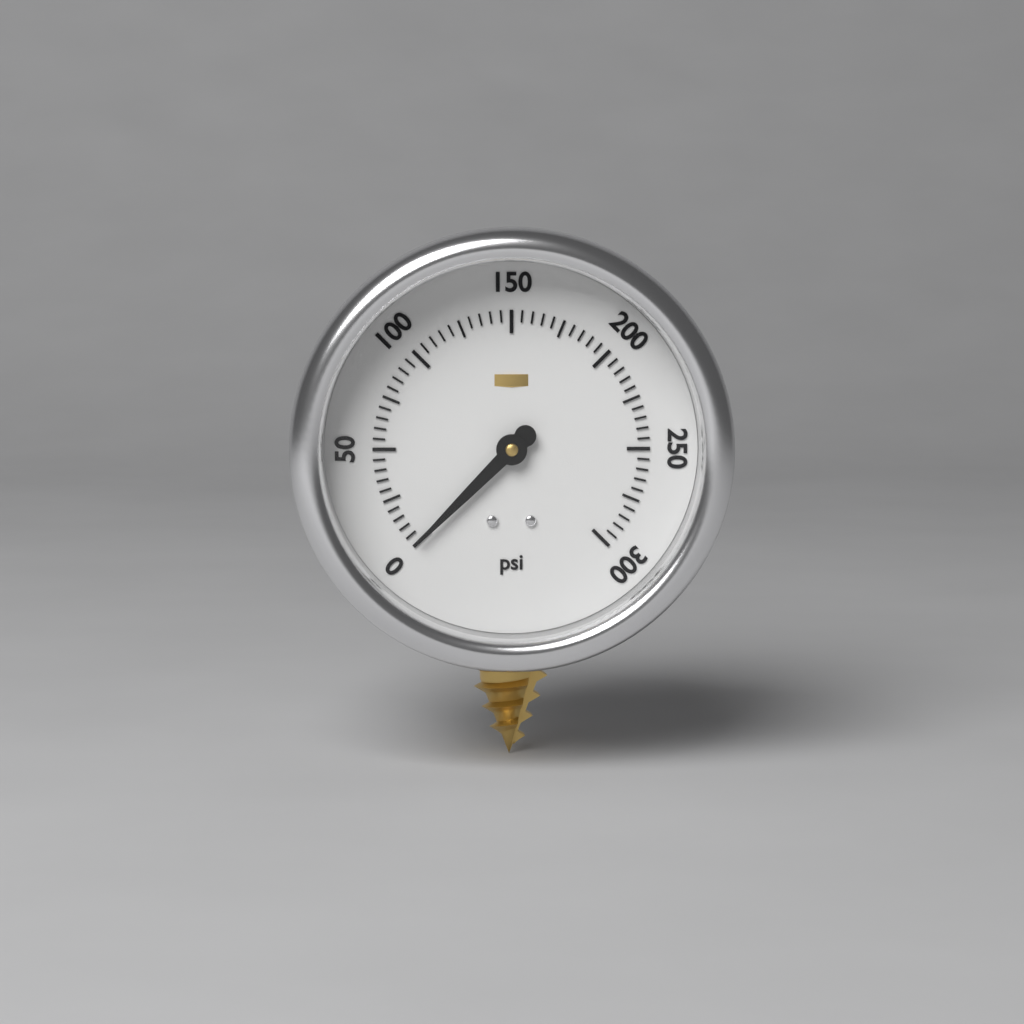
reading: 0 psi
